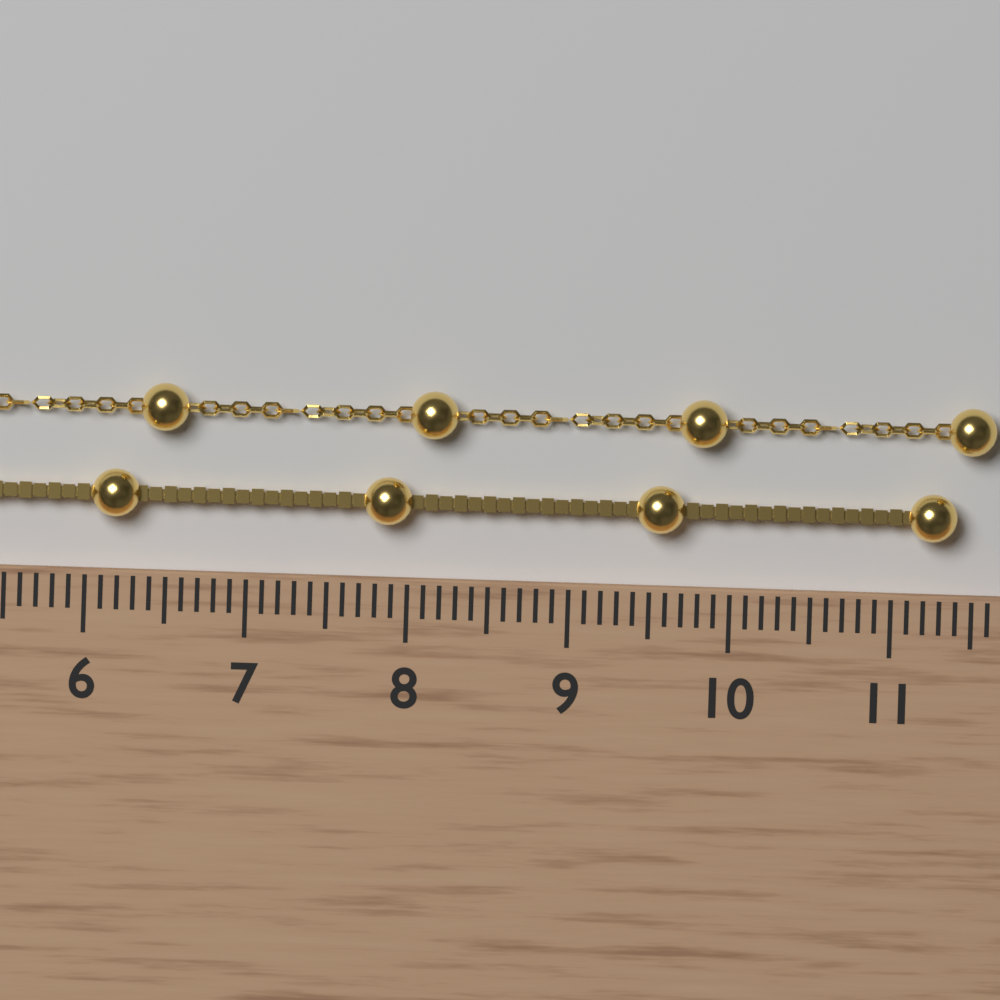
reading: 11.4 cm
